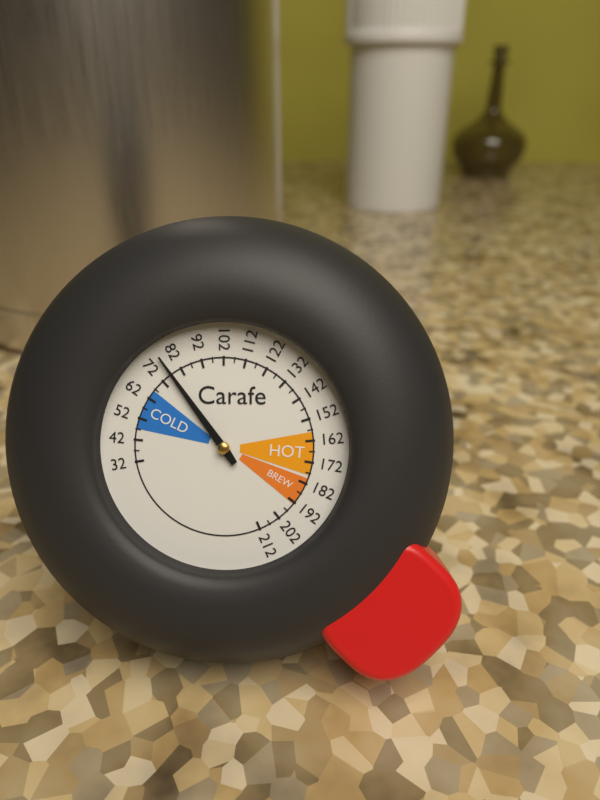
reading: 77 (no unit)
